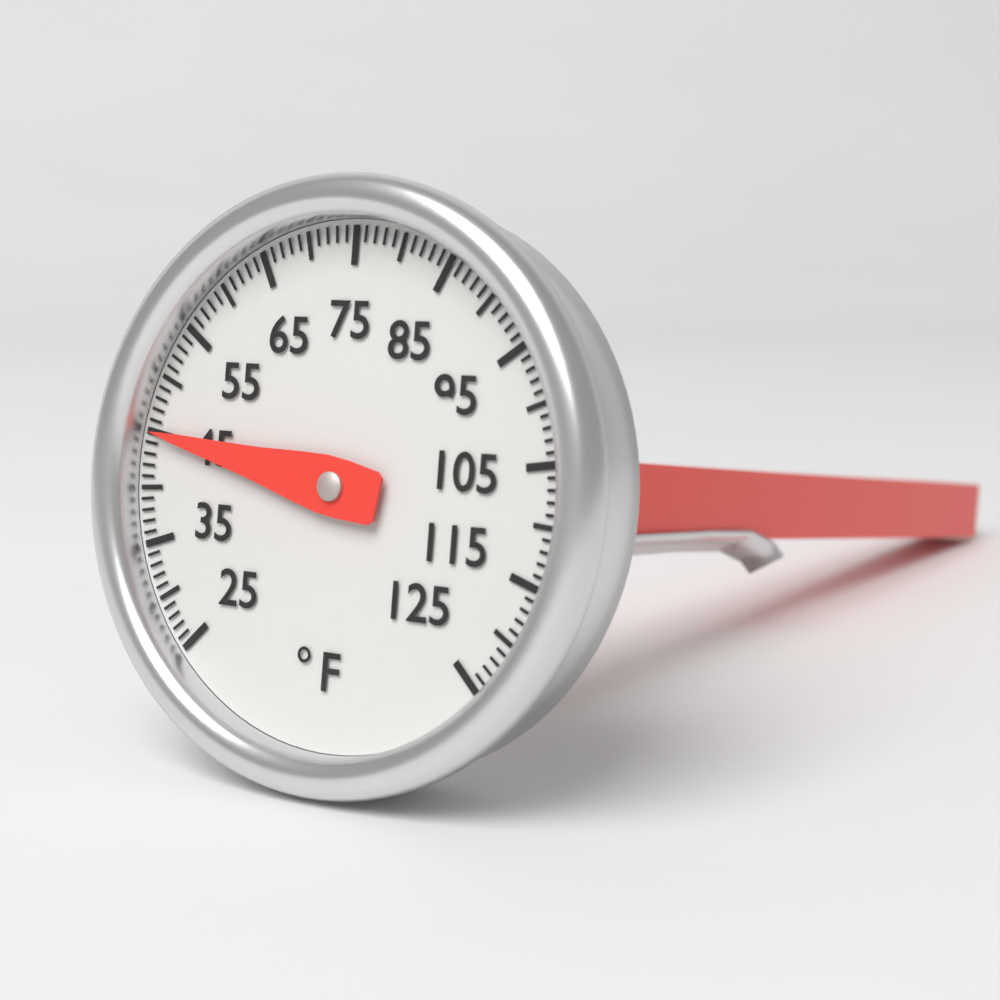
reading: 45 °F
